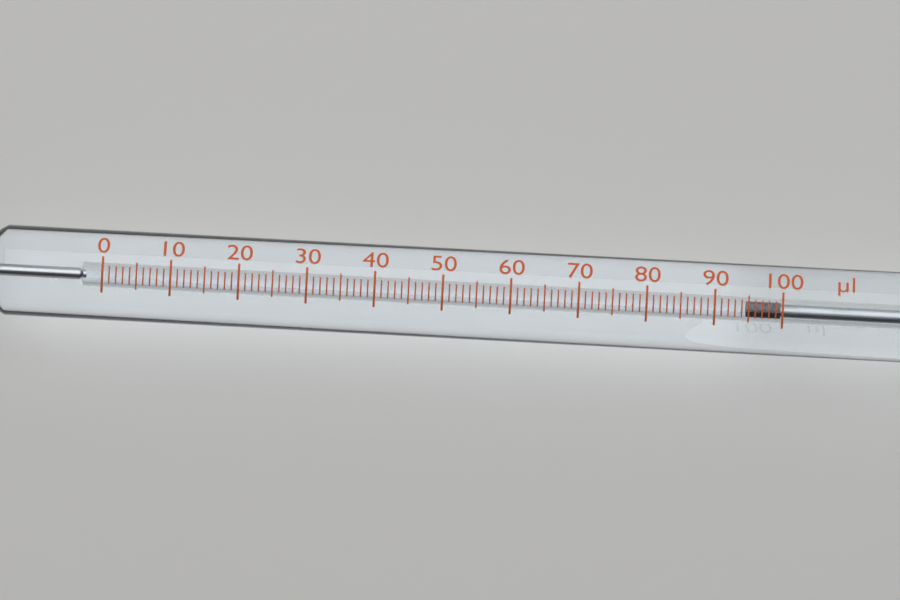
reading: 95 µl
